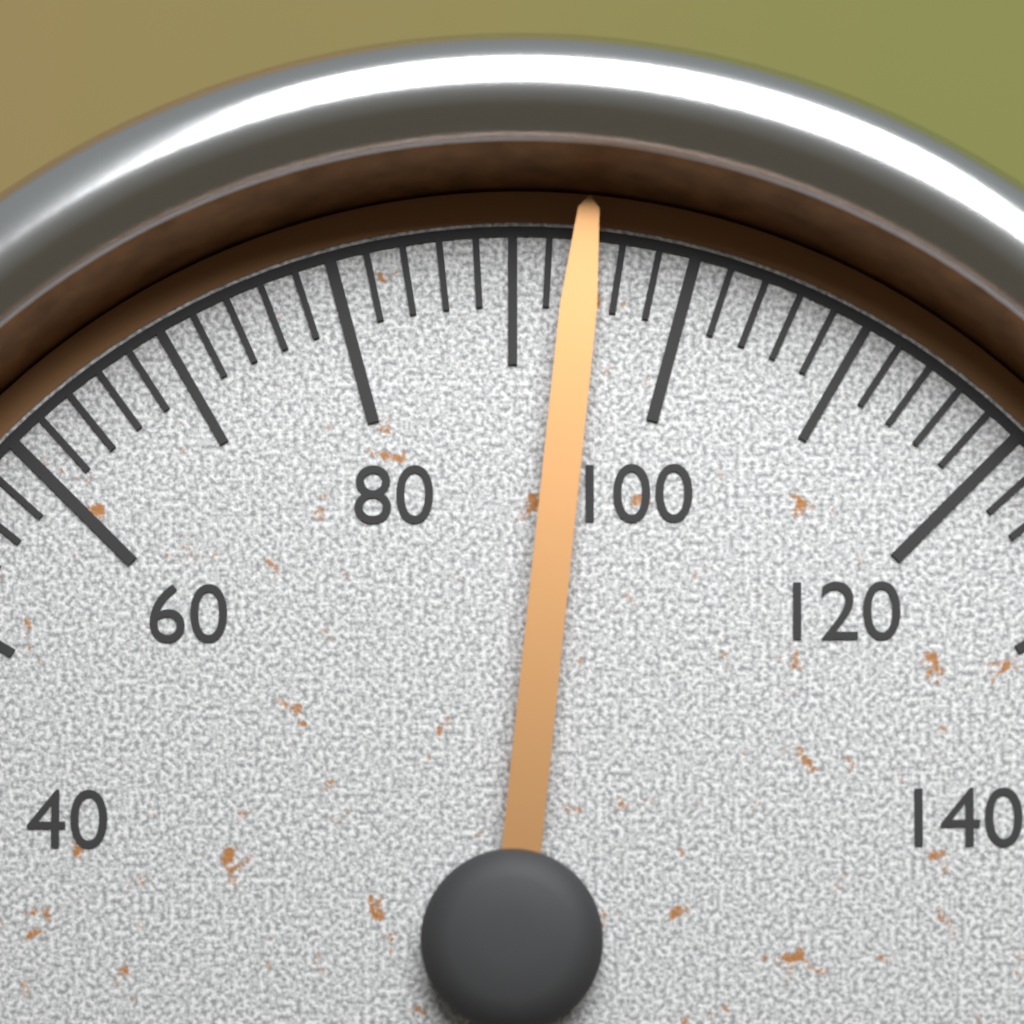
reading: 94 (no unit)
